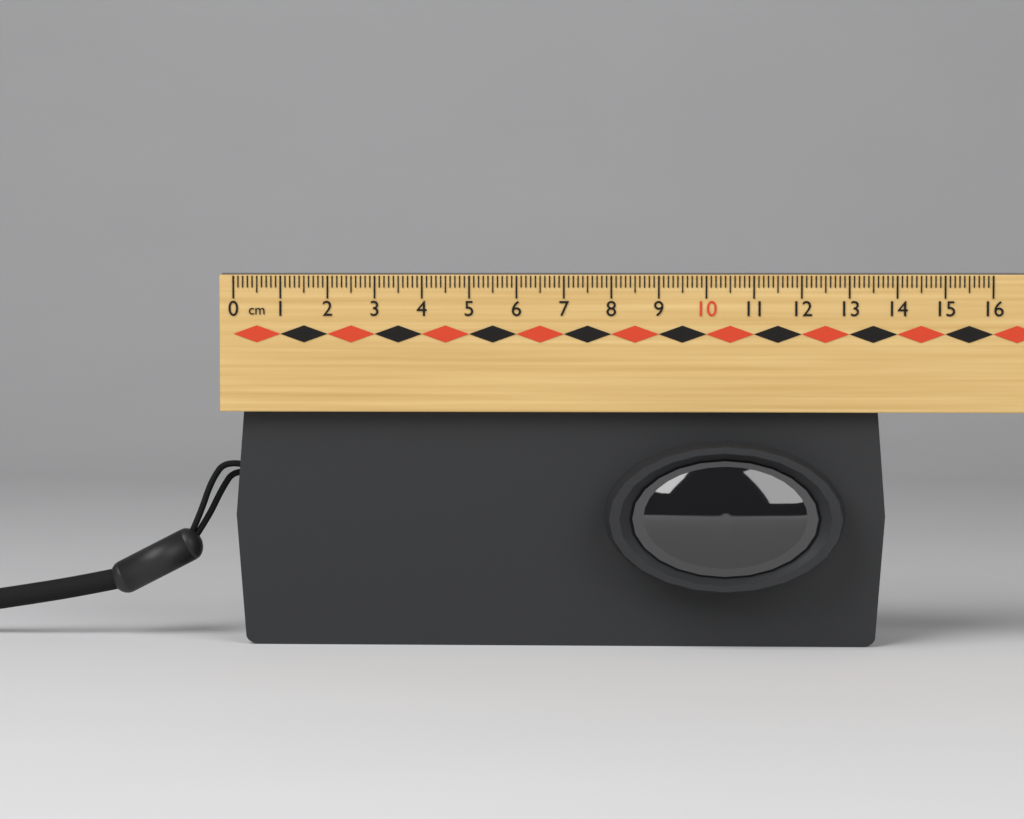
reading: 13.8 cm
